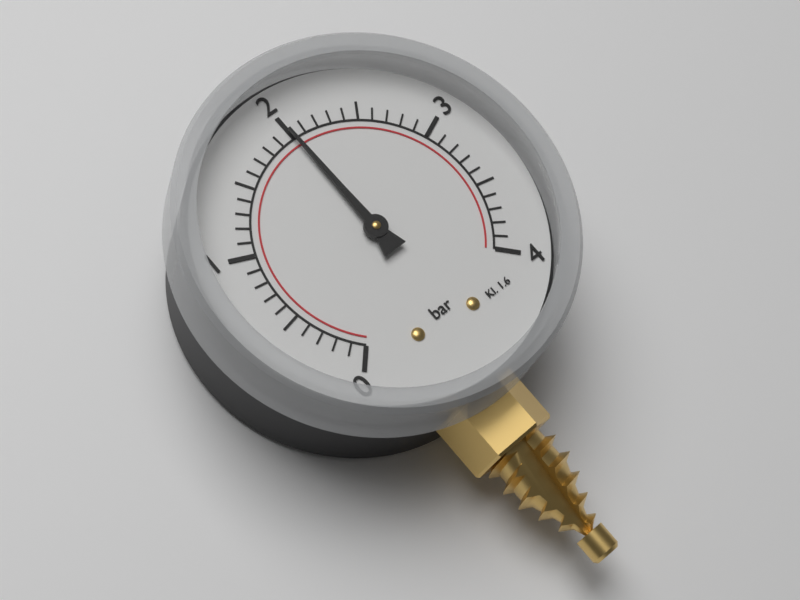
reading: 2.0 bar
